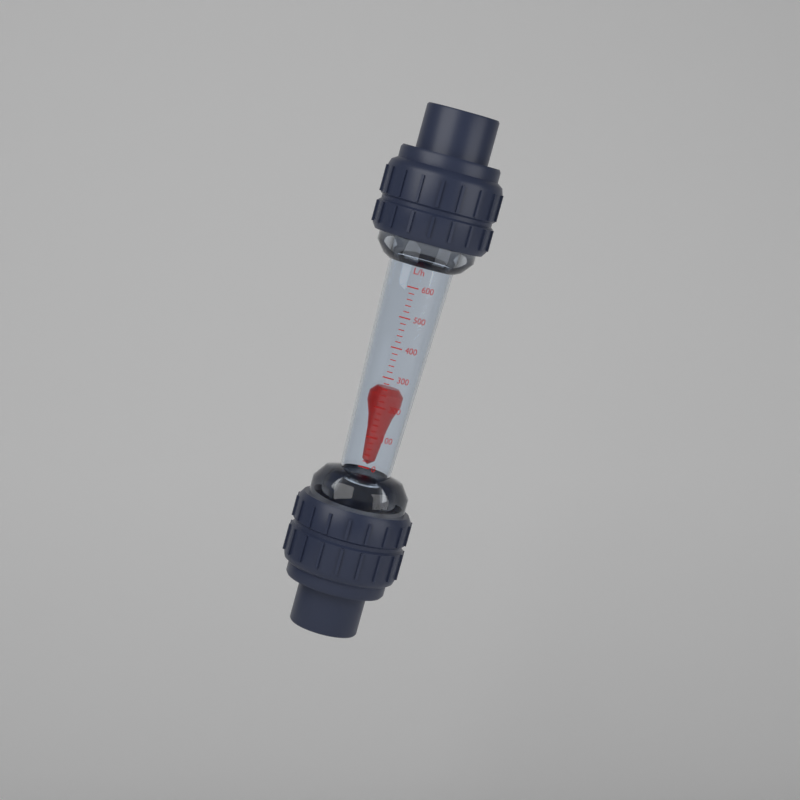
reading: 260 L/h
